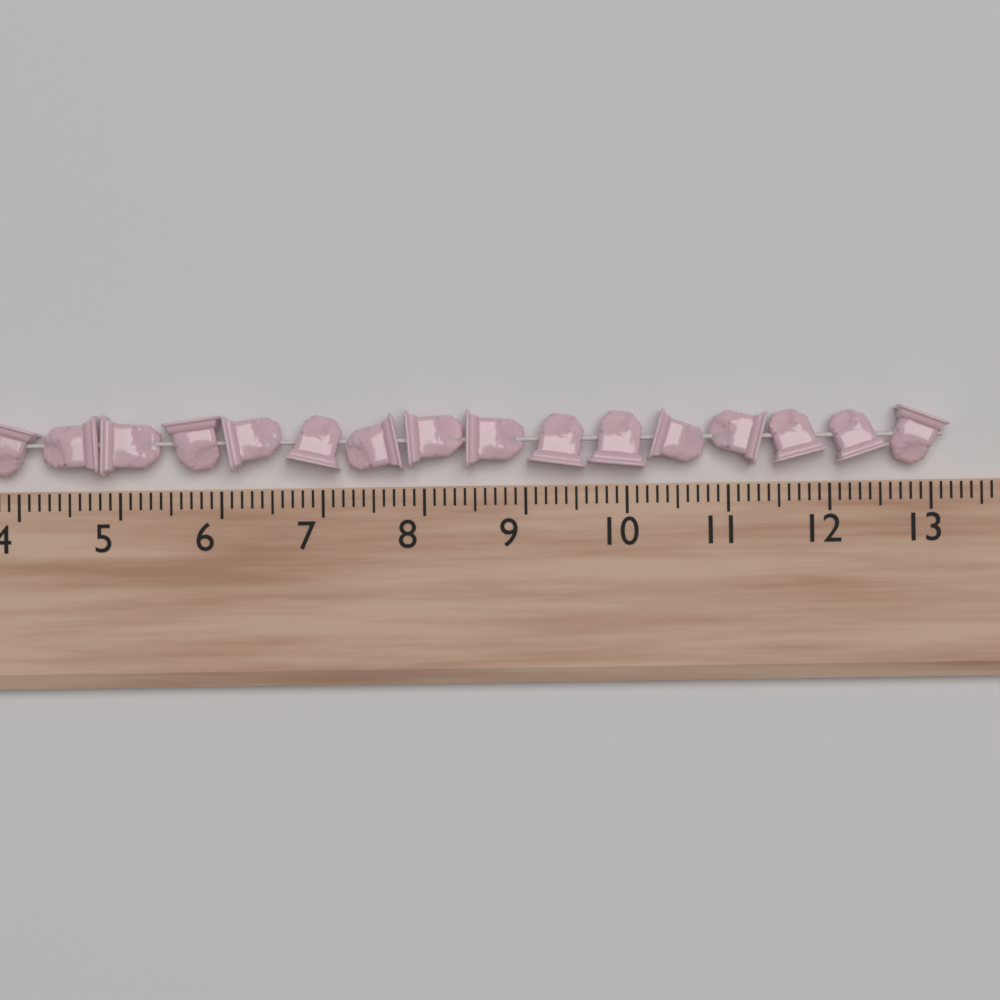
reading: 13.2 (no unit)
